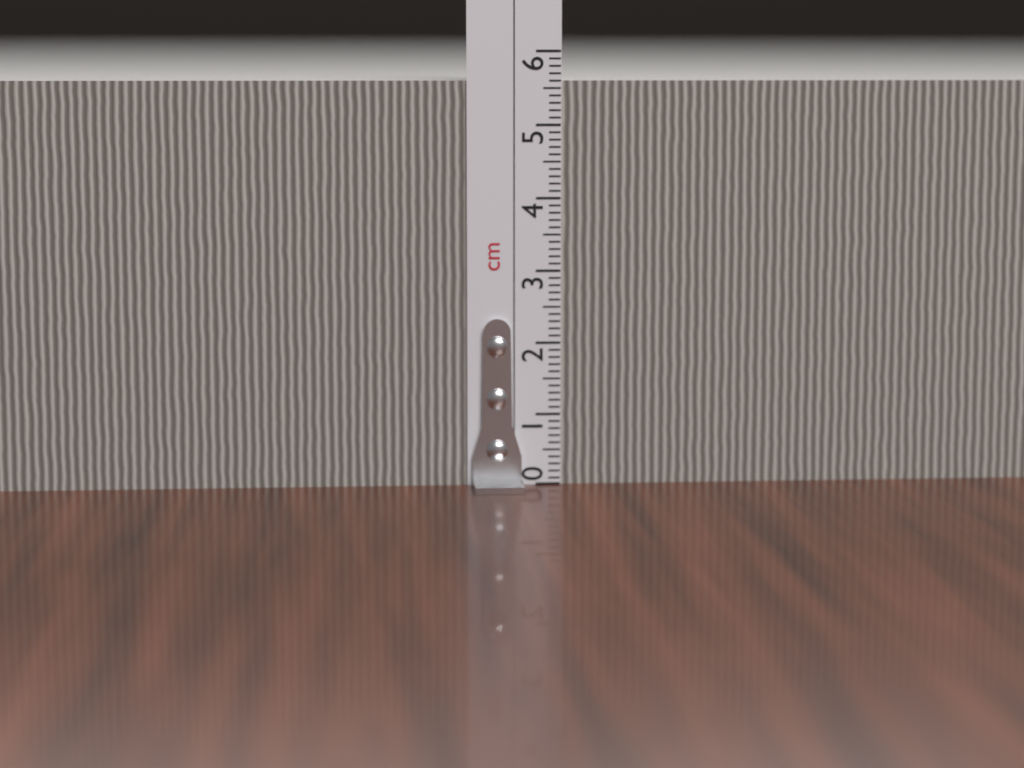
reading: 5.6 cm
